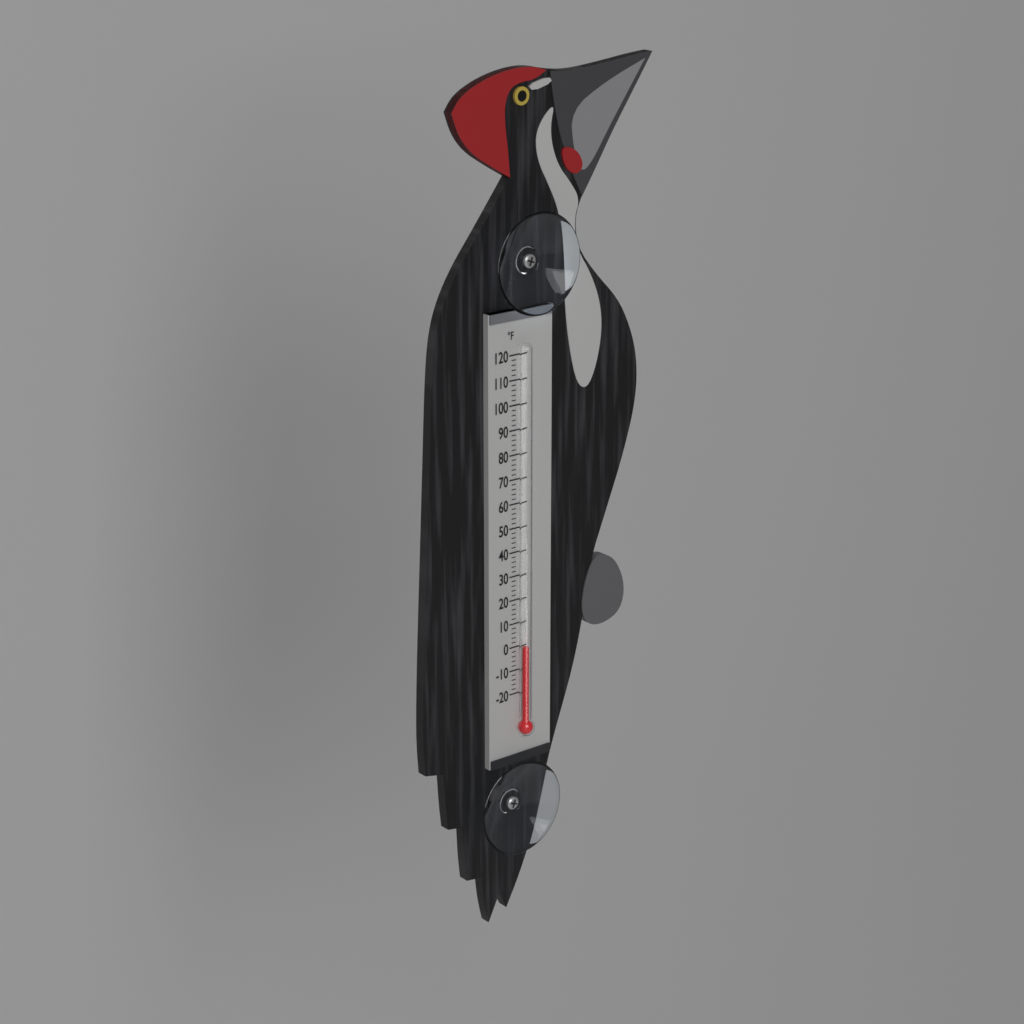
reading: 0 °F
